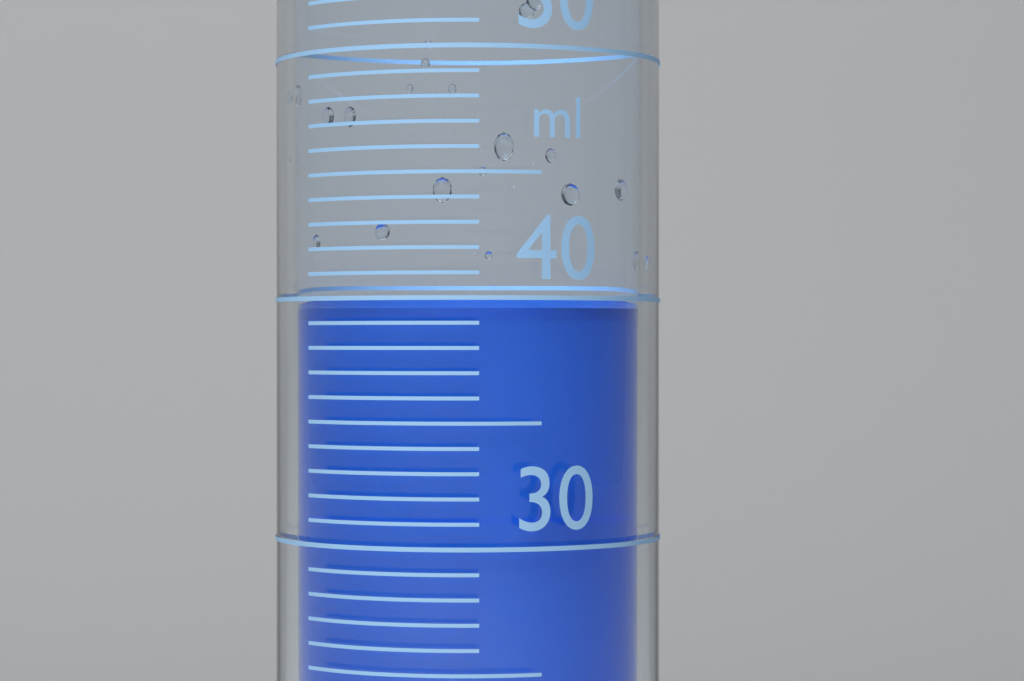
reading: 39 ml
